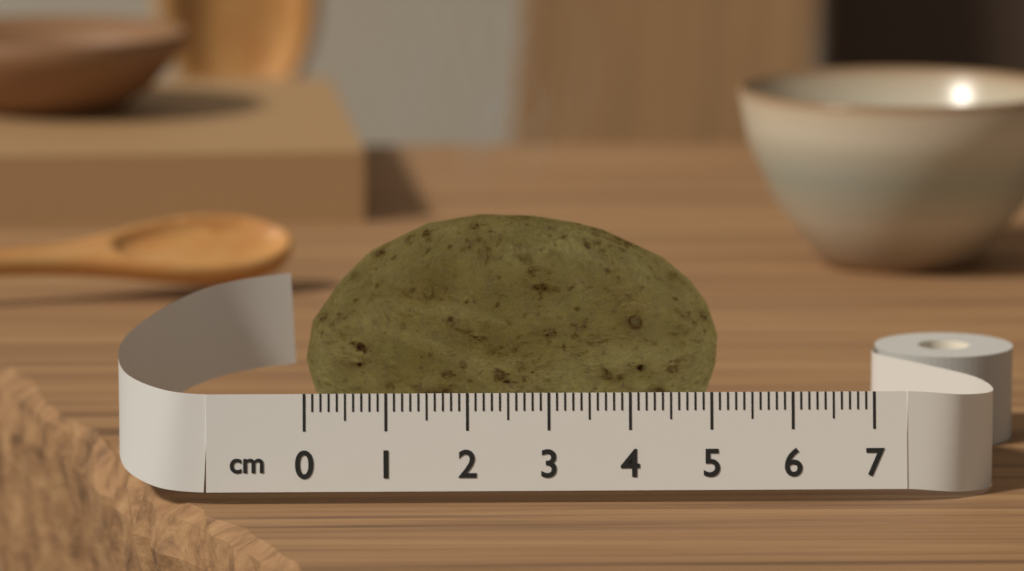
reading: 5.2 cm
